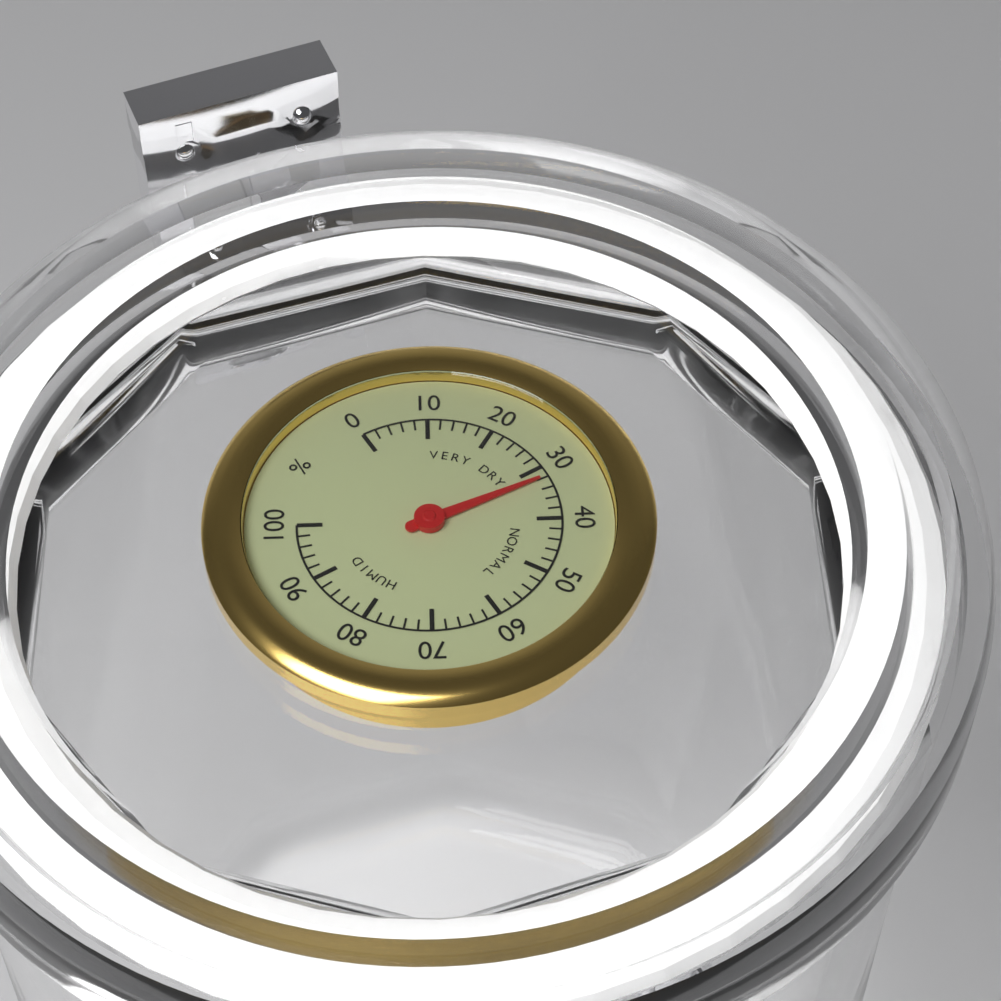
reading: 32 %
